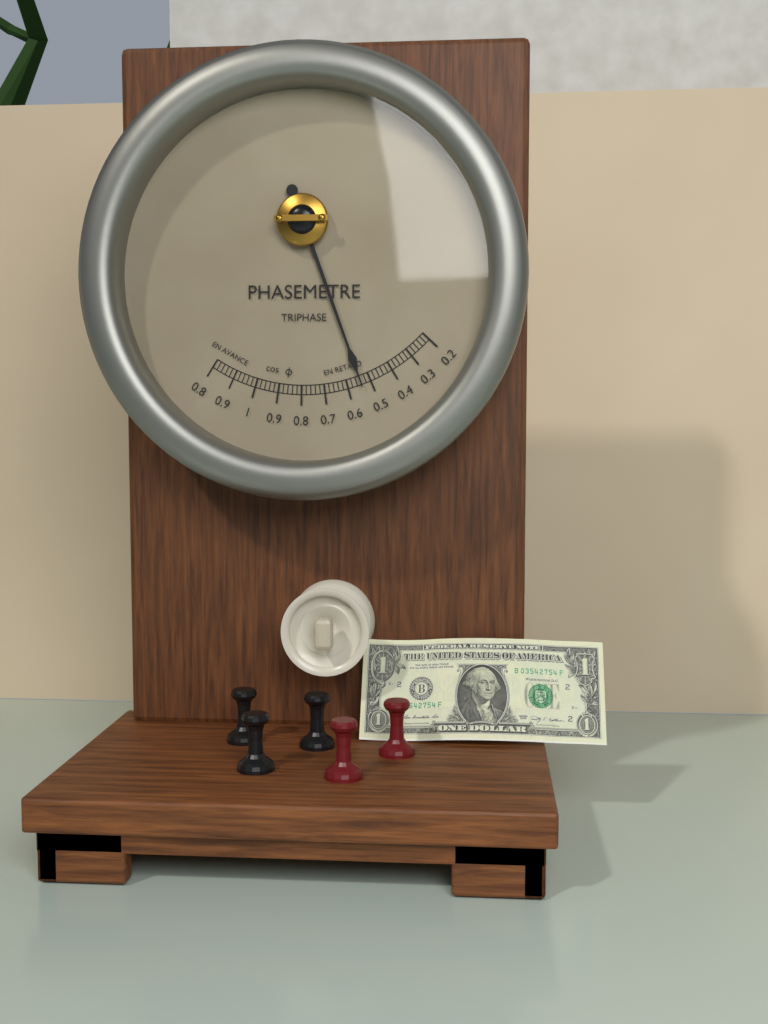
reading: 0.54 cos φ
